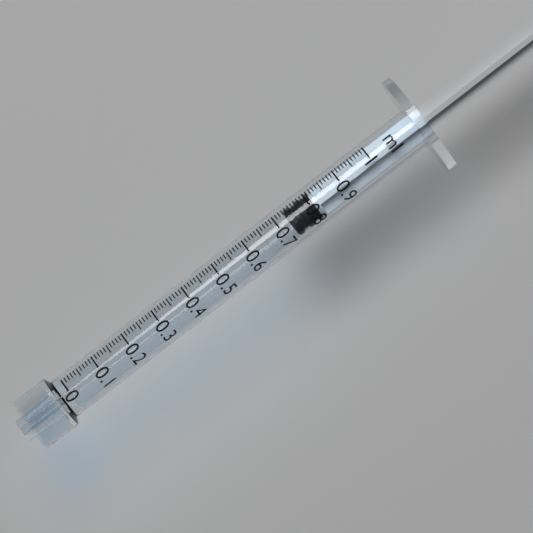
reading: 0.73 ml
